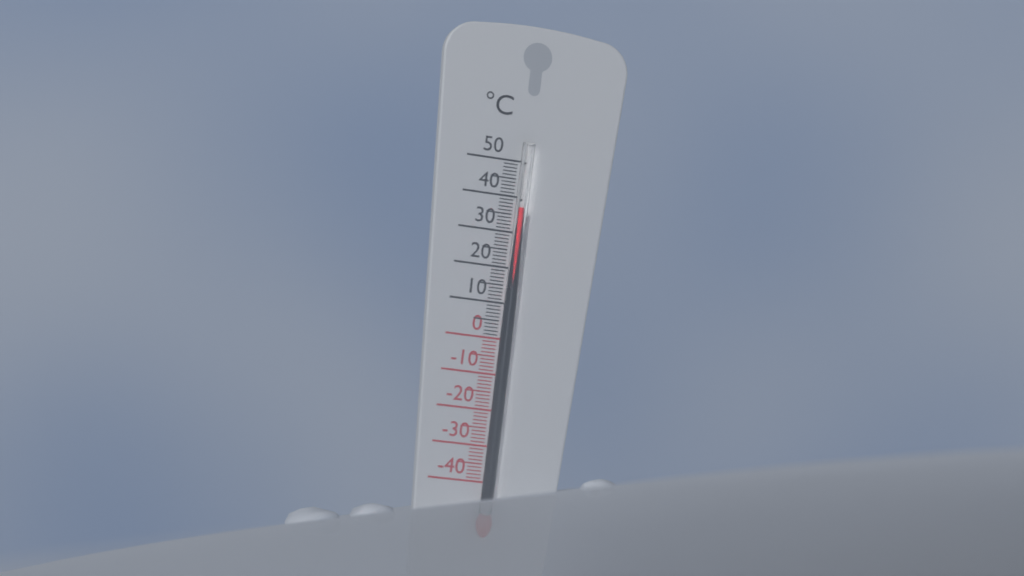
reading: 37 °C
